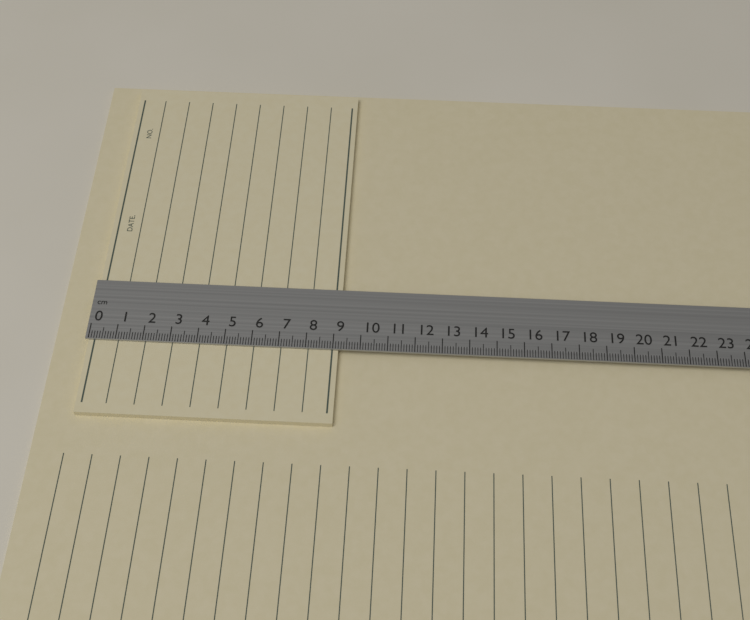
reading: 9.2 cm
